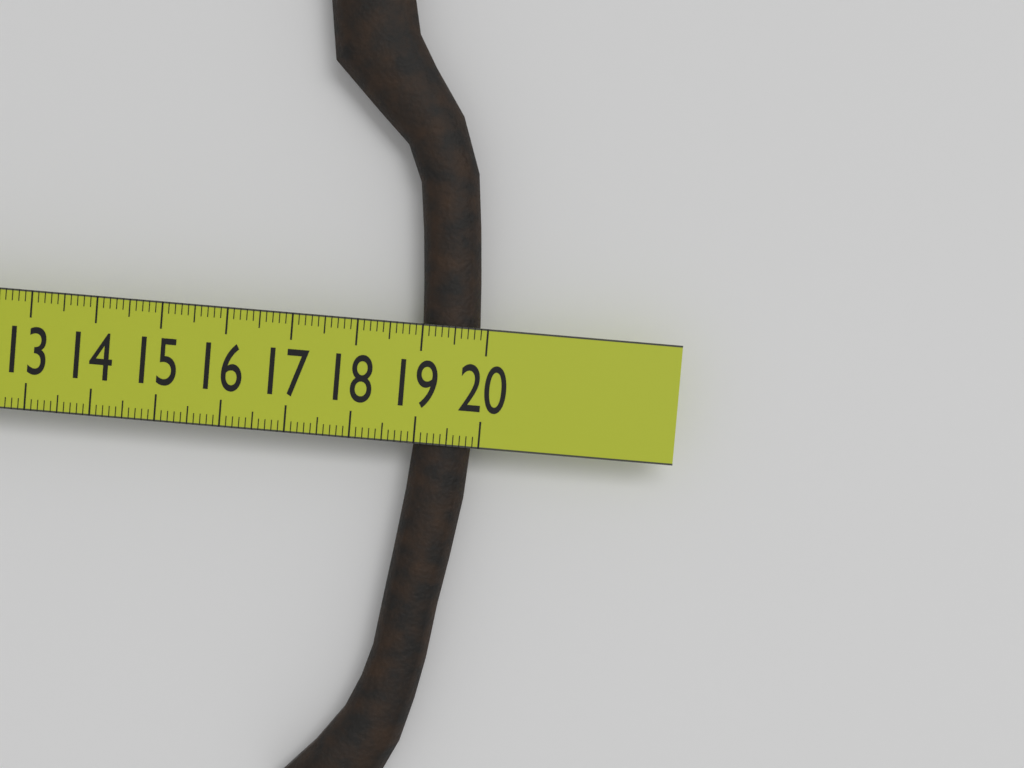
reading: 19.9 cm
